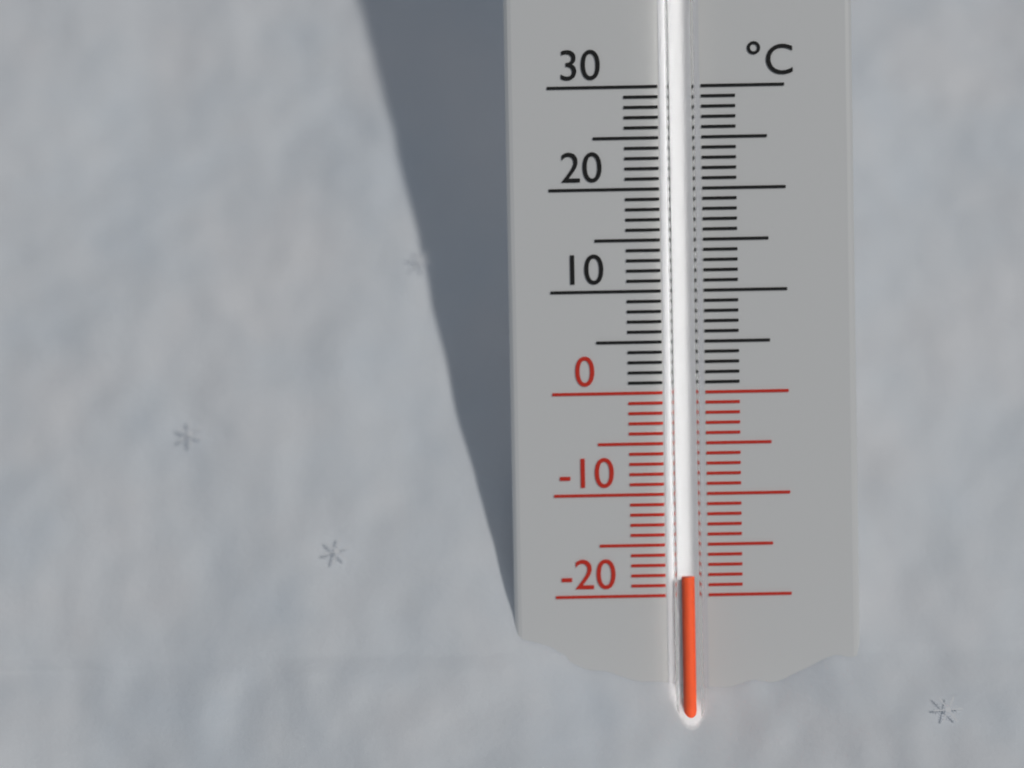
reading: -18 °C
